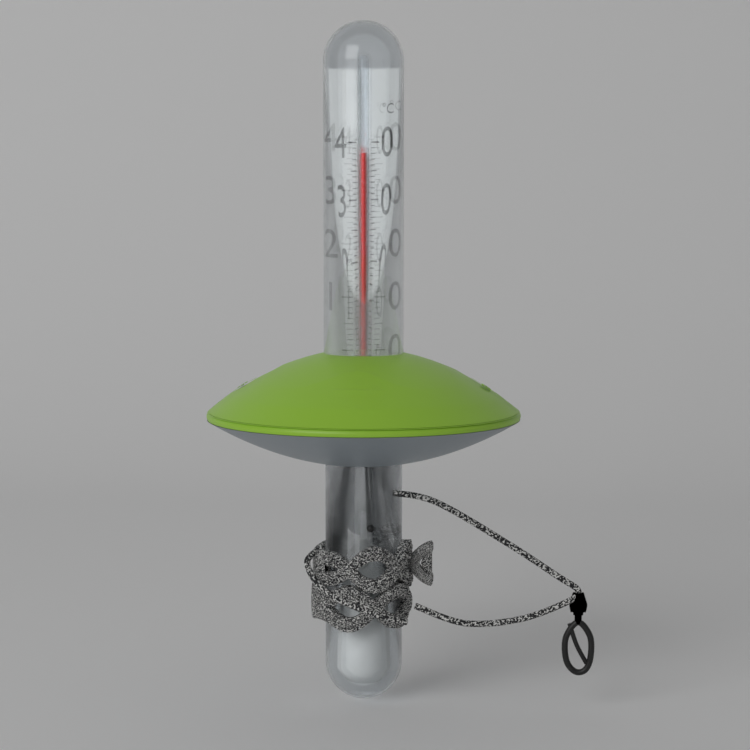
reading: 38 °C
